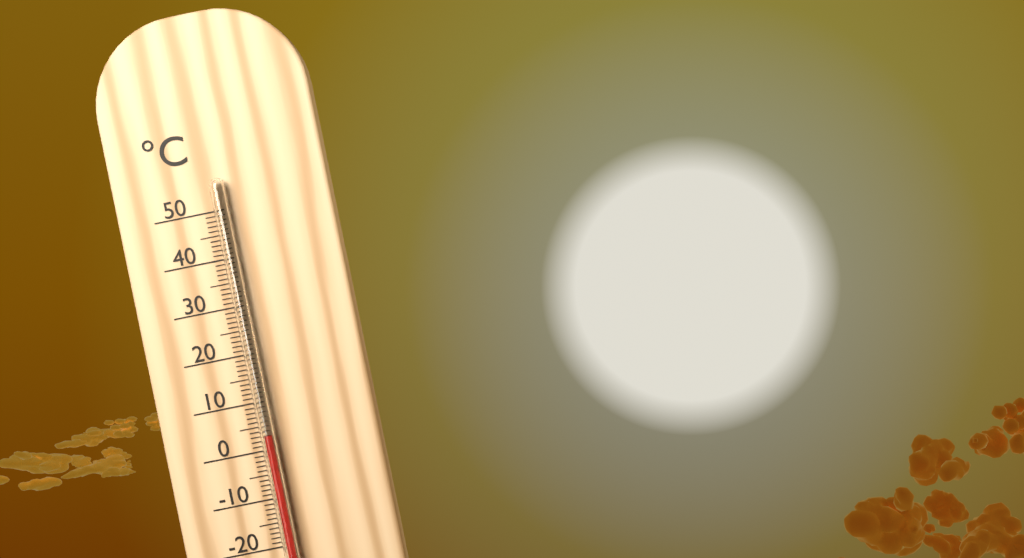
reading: 3 °C
